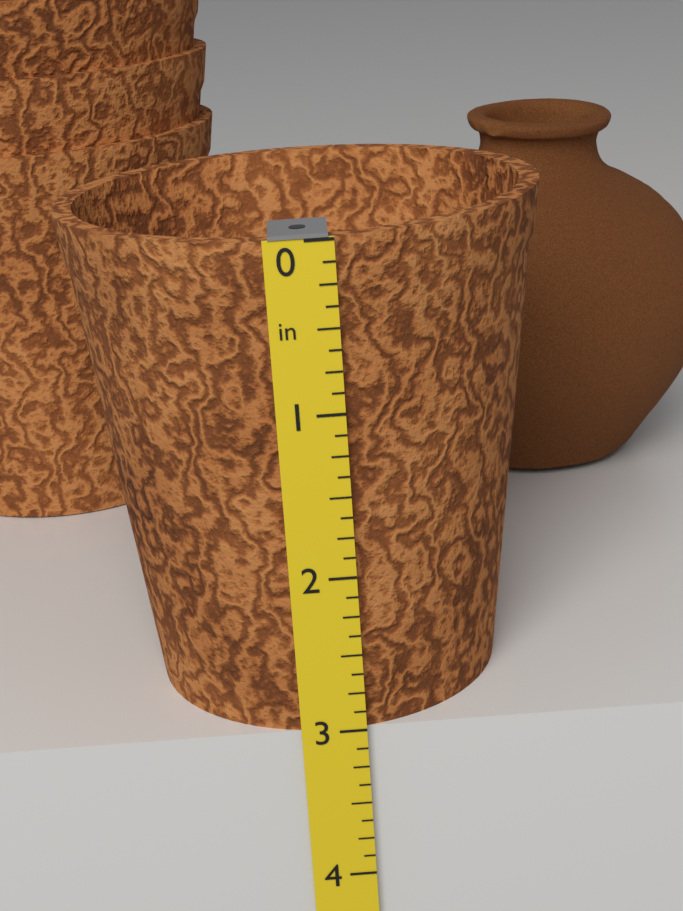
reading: 3.125 in
